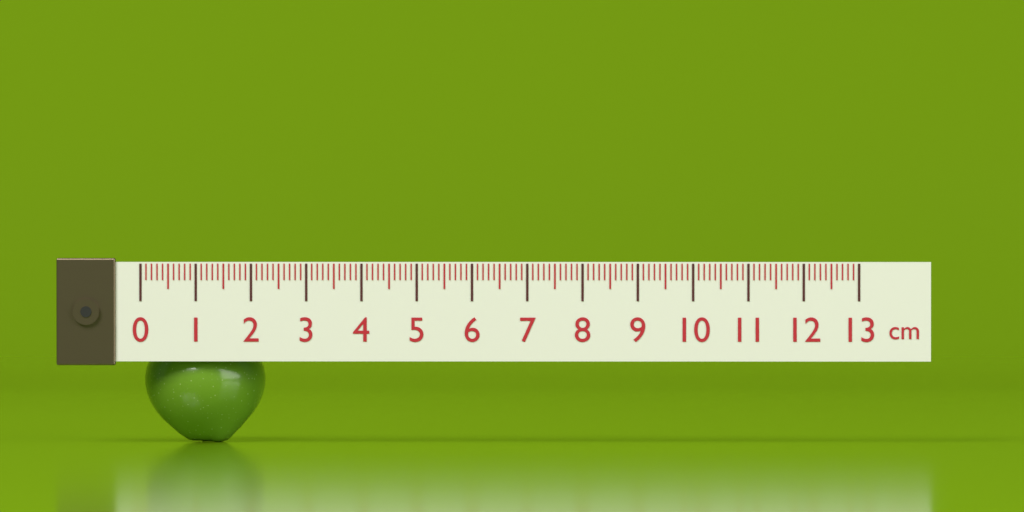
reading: 2.2 cm
